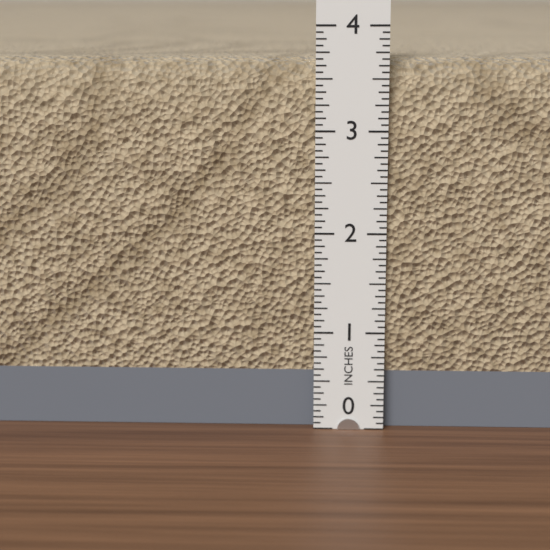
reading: 3.6875 in
